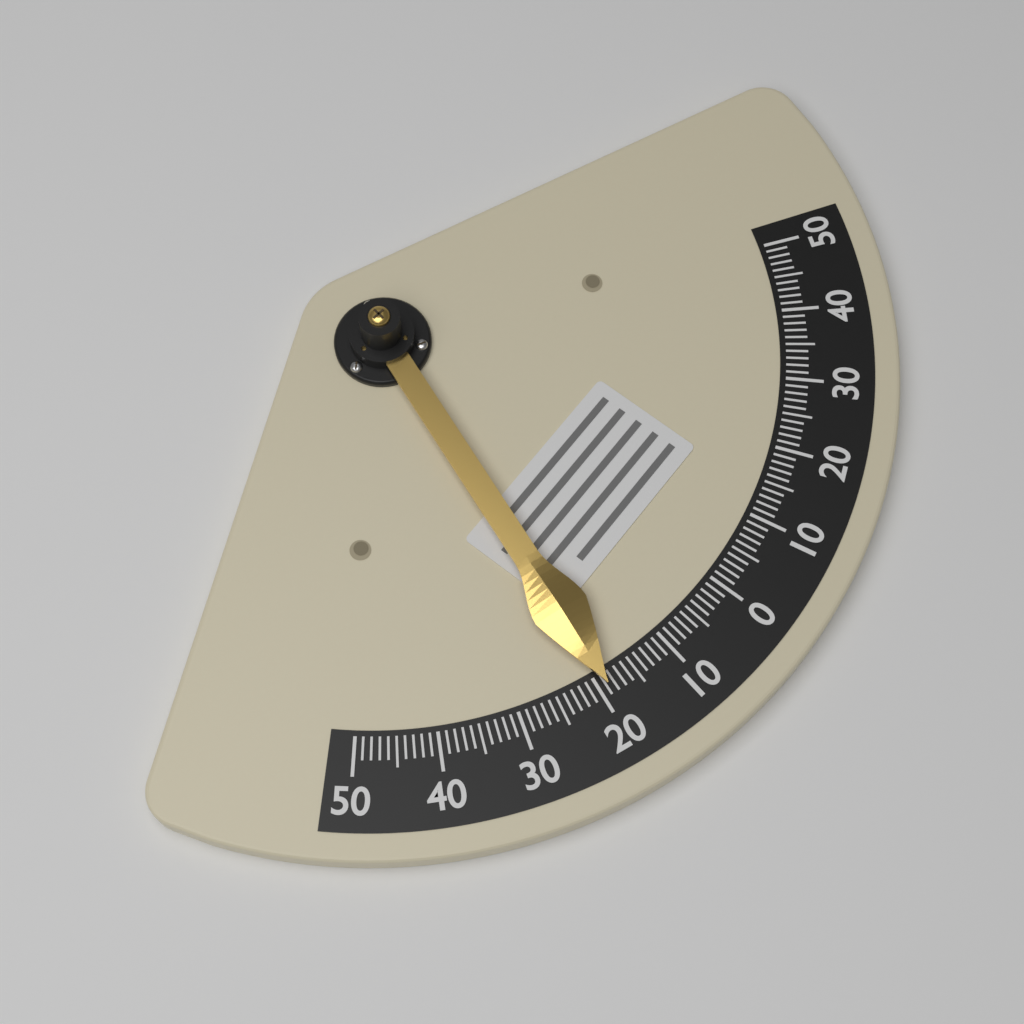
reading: -19 (no unit)
